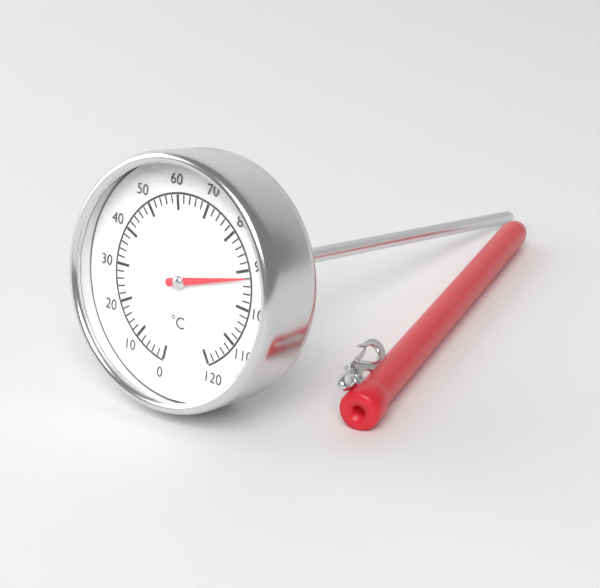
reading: 92 °C
